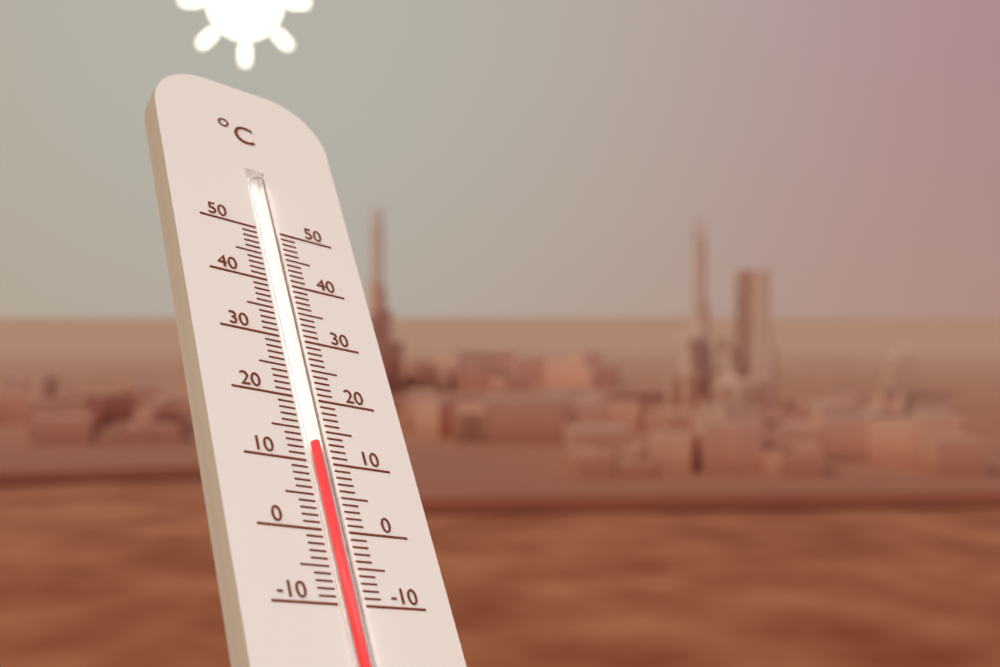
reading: 13 °C
